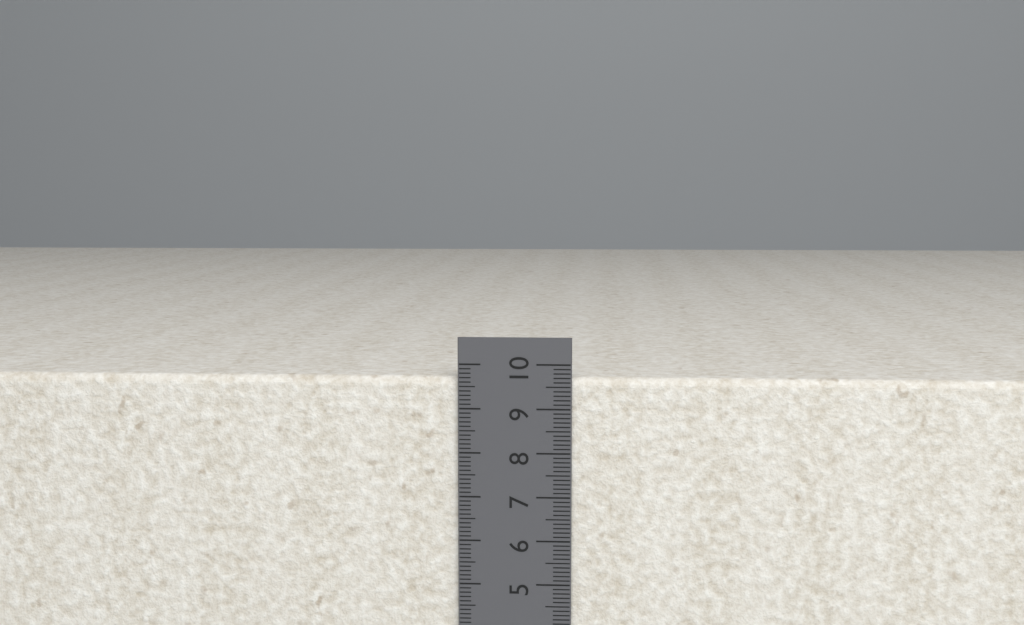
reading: 9.7 cm
